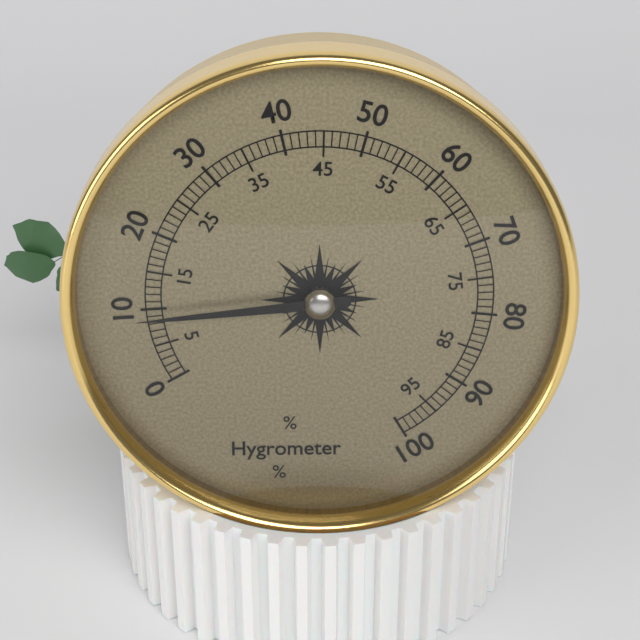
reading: 9 %
